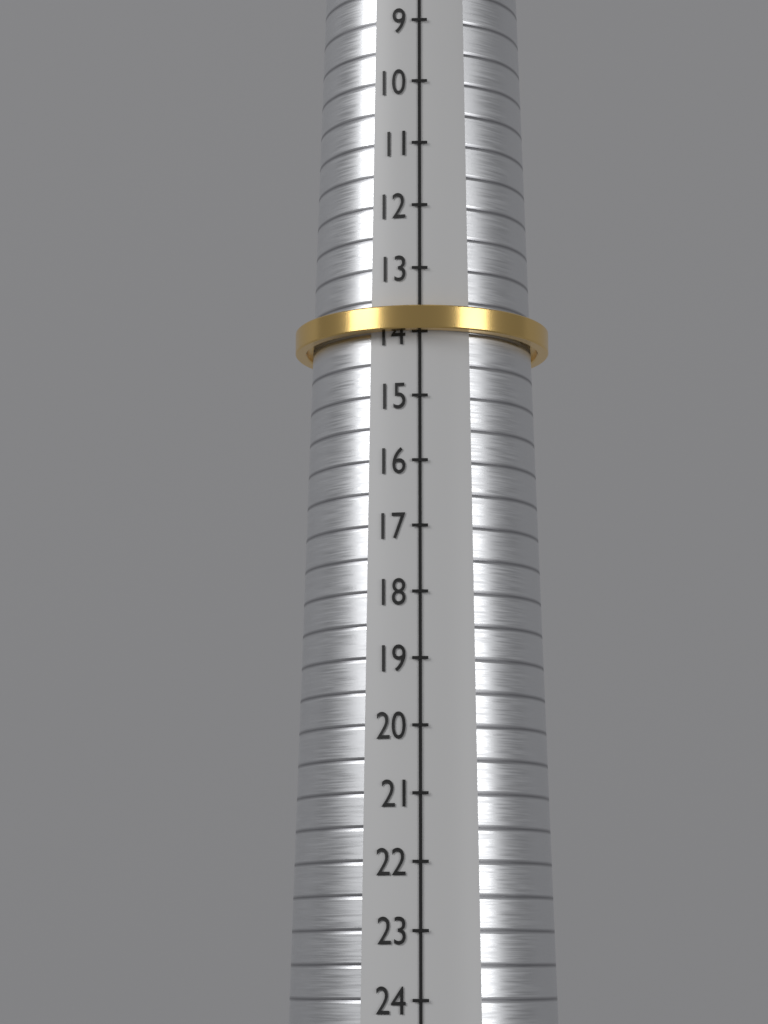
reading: 14 (no unit)
